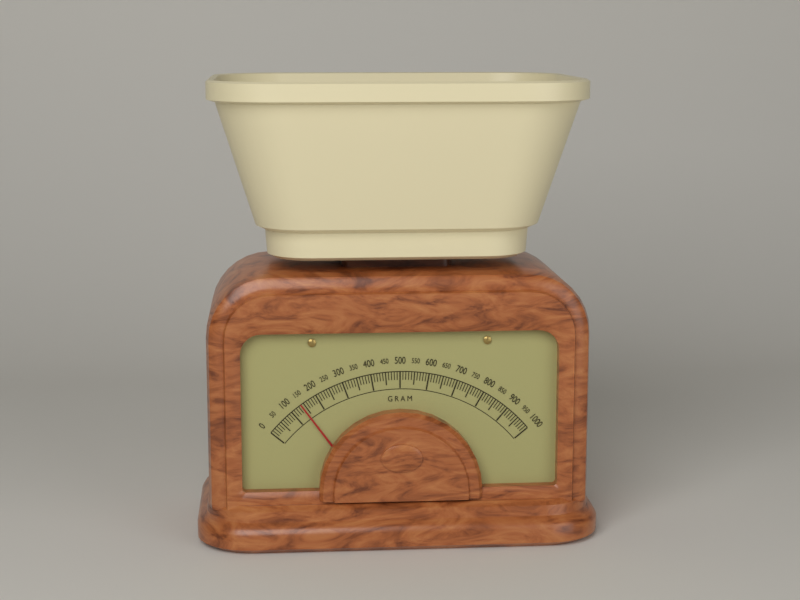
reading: 140 g
